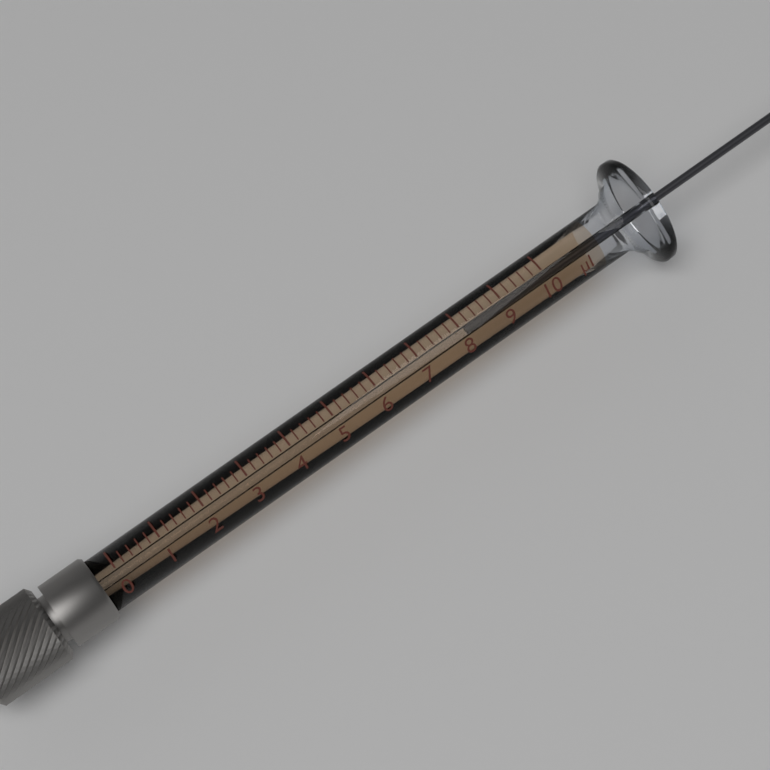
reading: 8.2 µl
